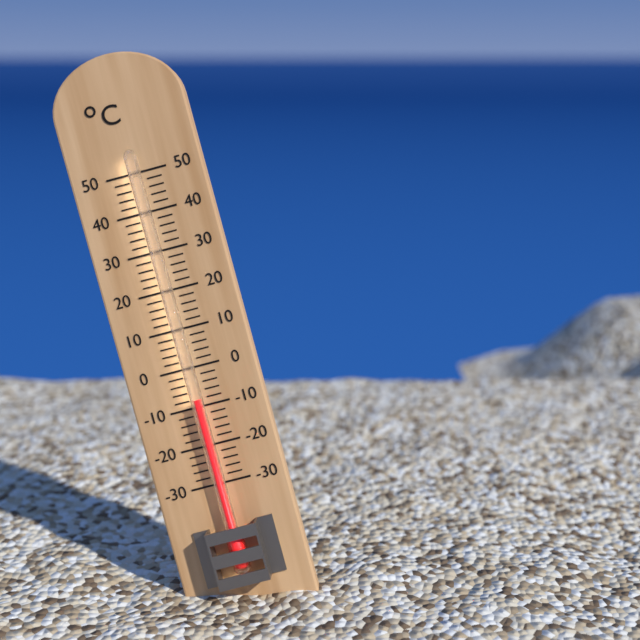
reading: -8 °C
